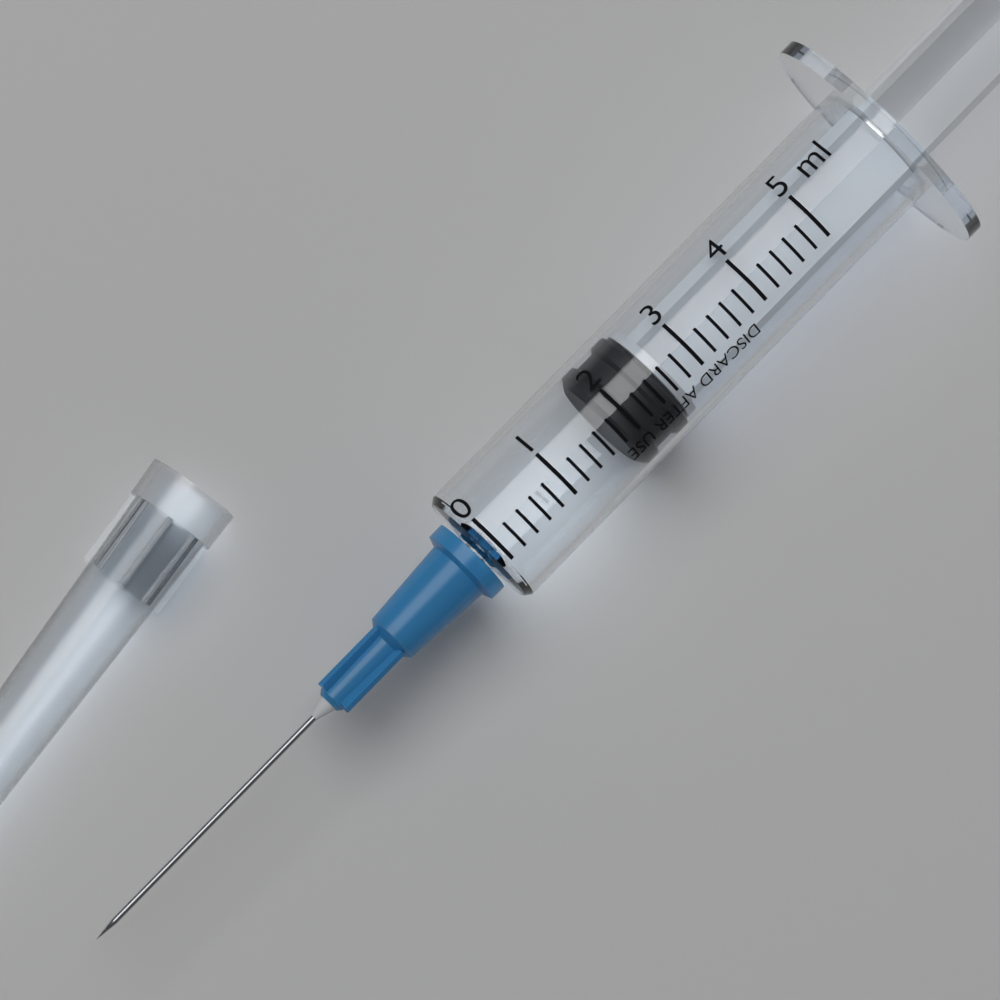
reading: 1.8 ml
